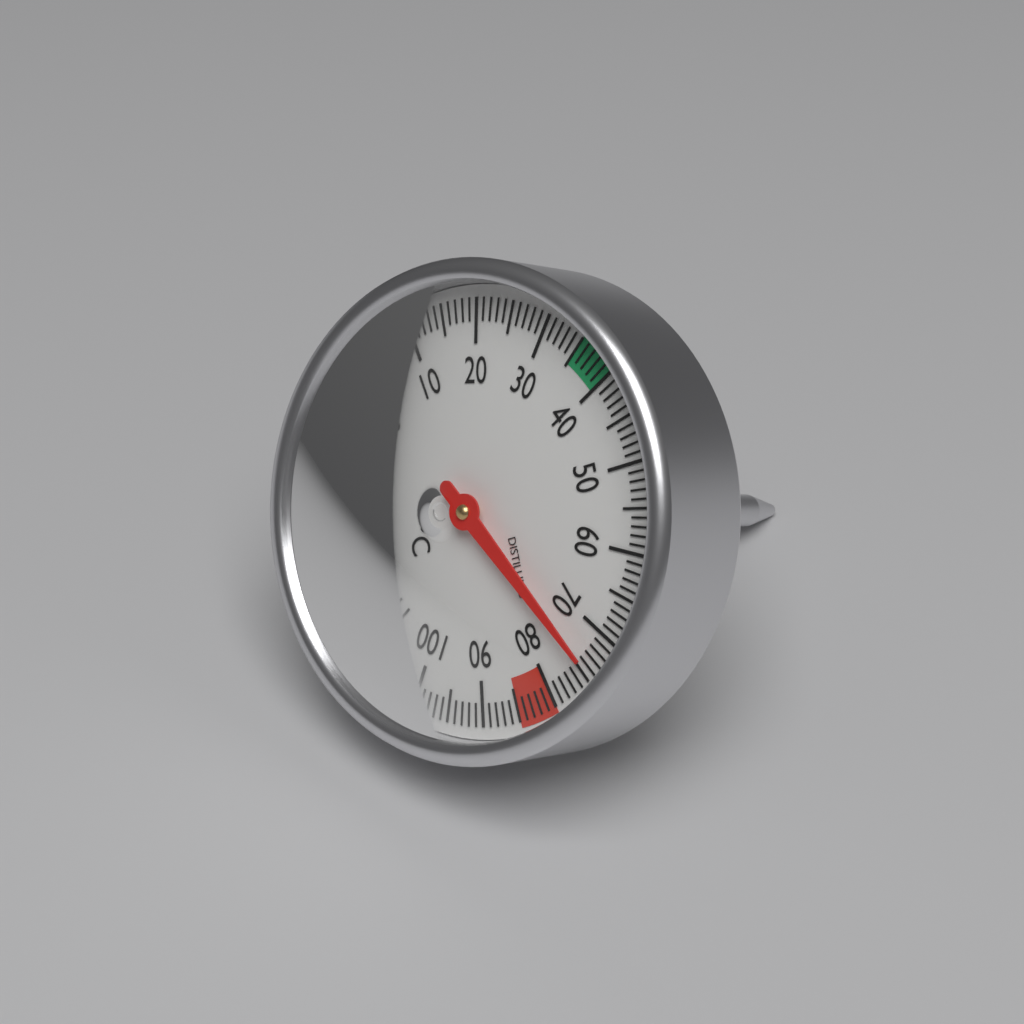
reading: 74 °C
